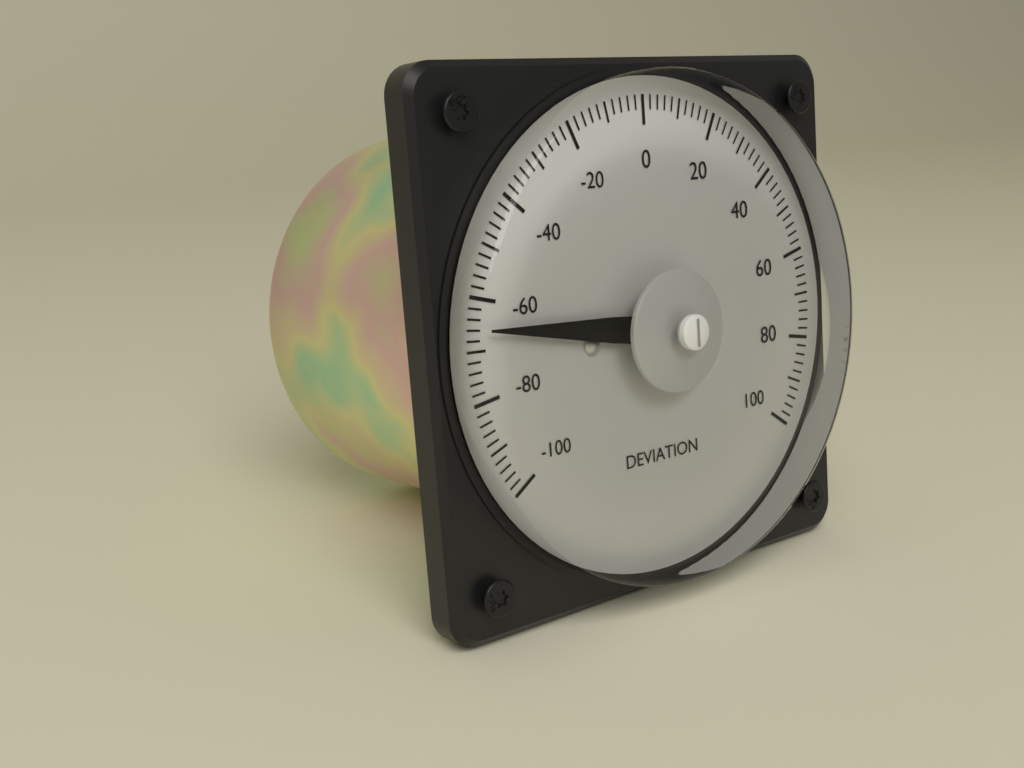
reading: -66 (no unit)
